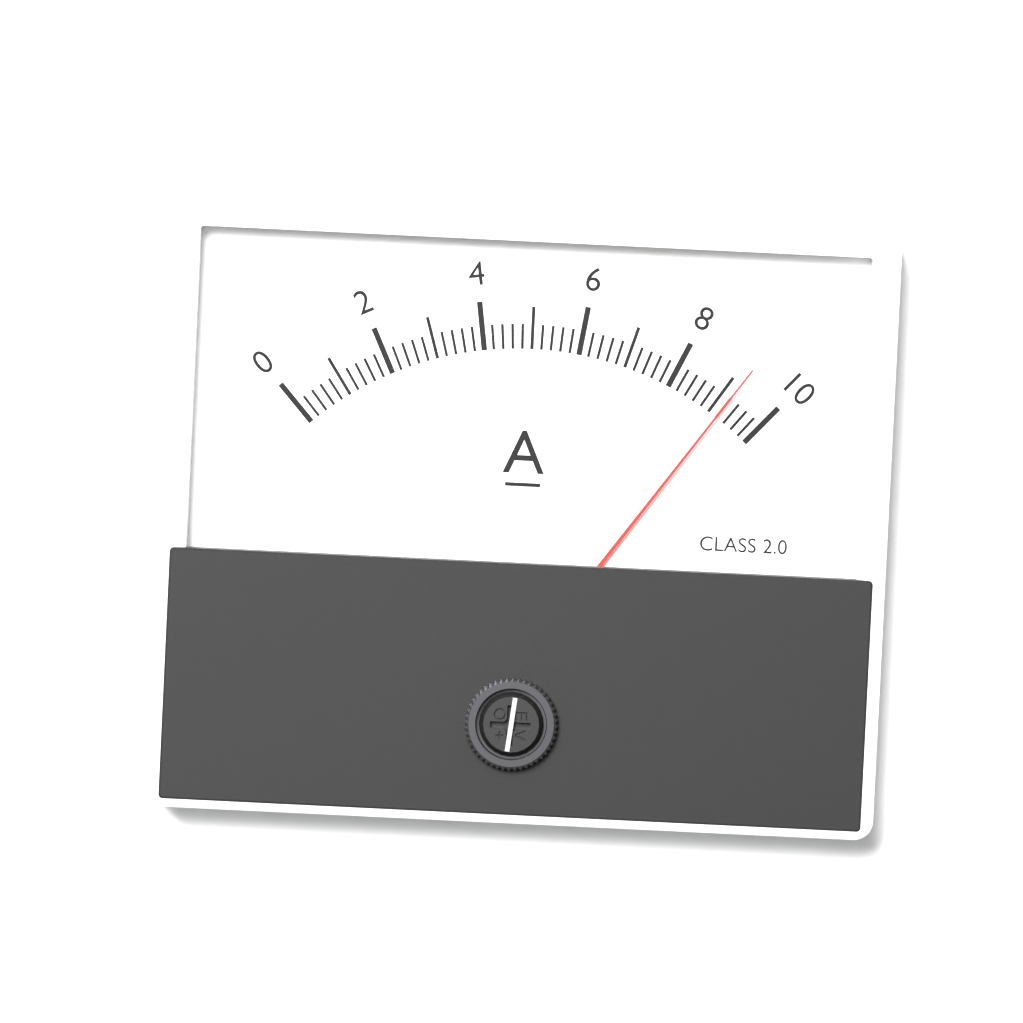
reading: 9.2 A
